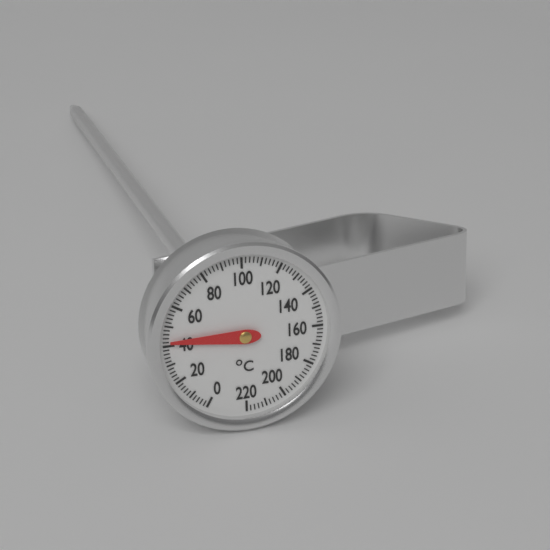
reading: 42 °C
